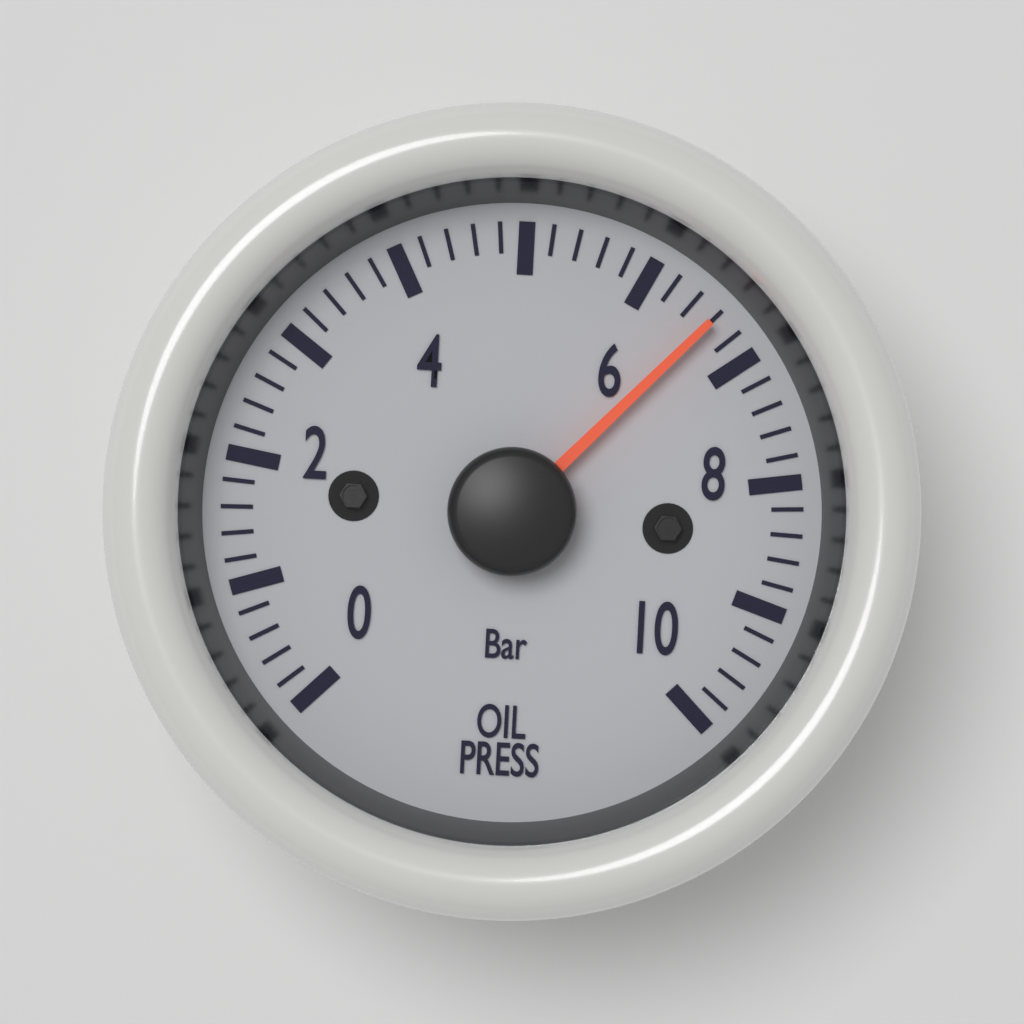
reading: 6.6 bar
